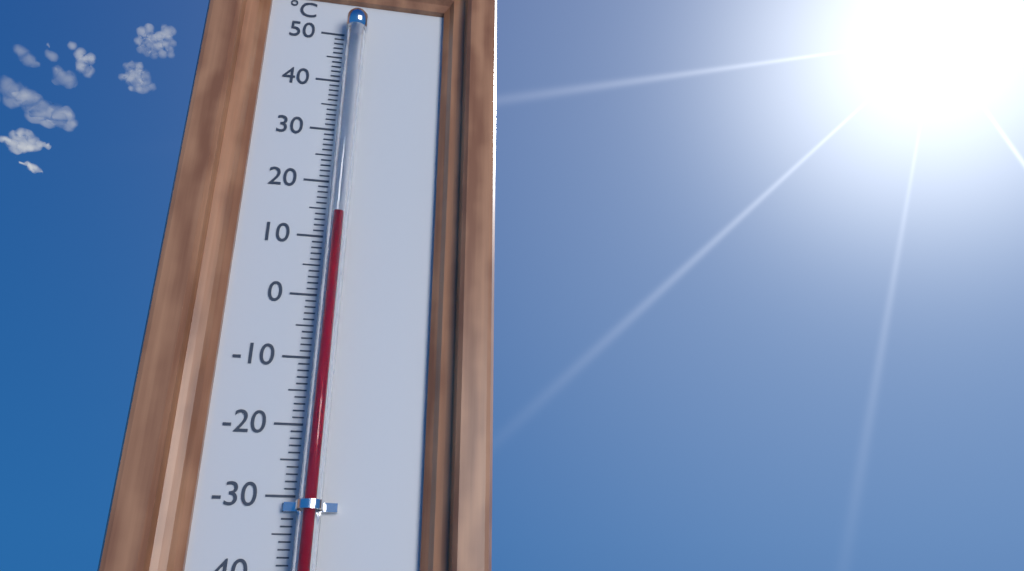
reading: 13 °C
